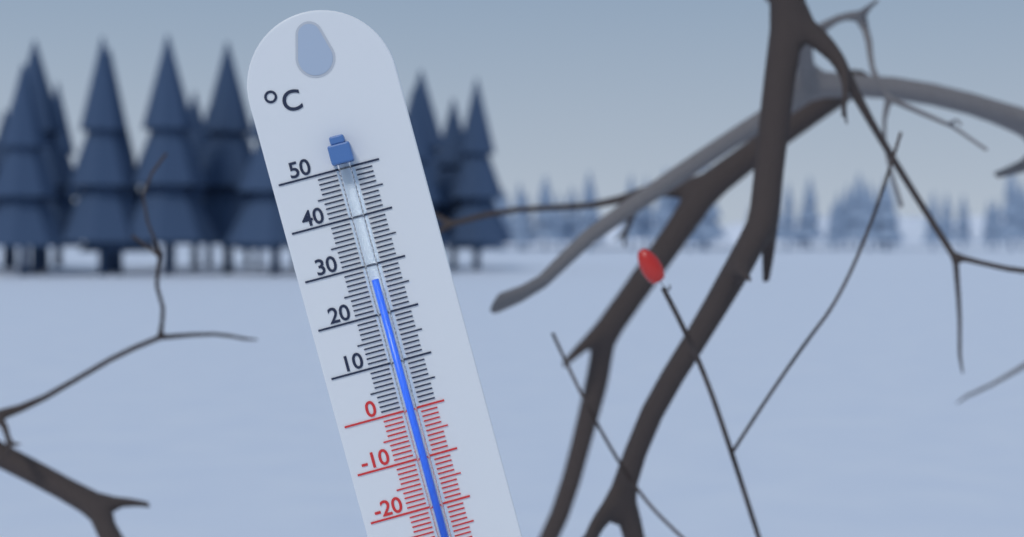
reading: 27 °C
